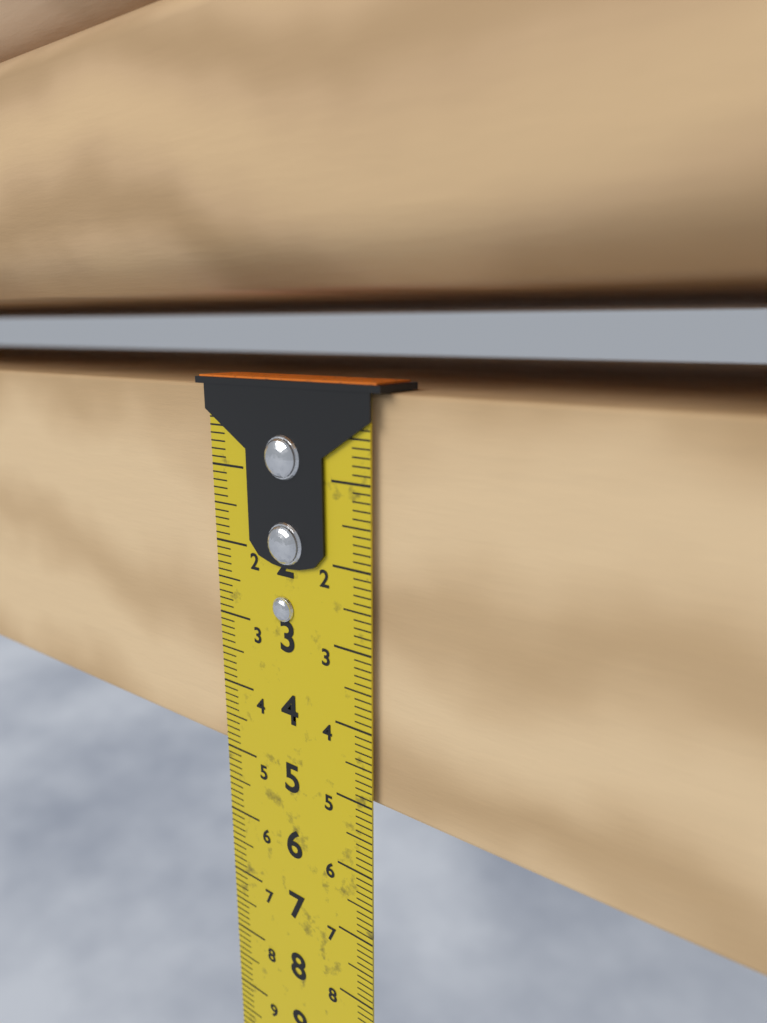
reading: 5.0 cm
